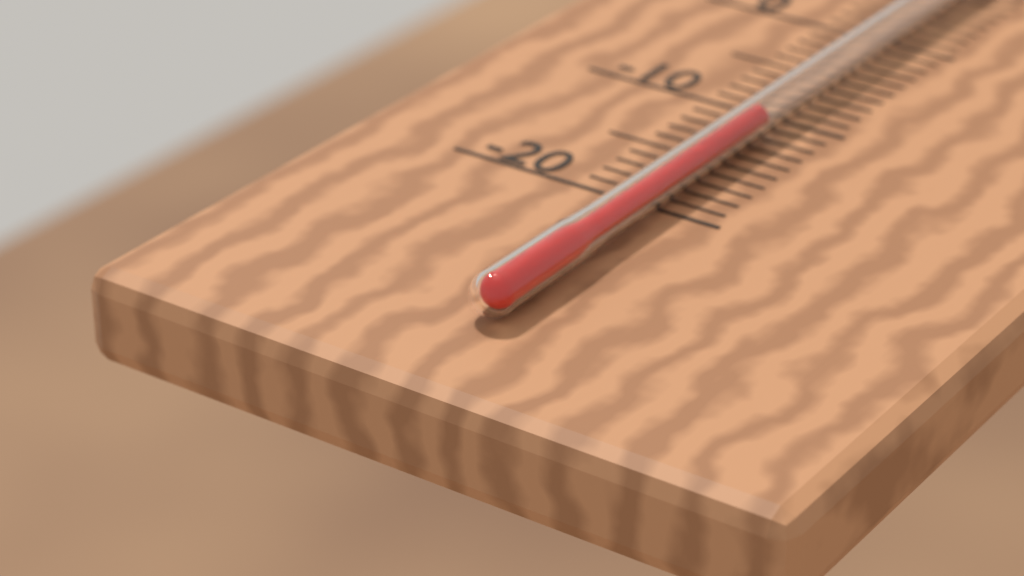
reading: -12 °C
